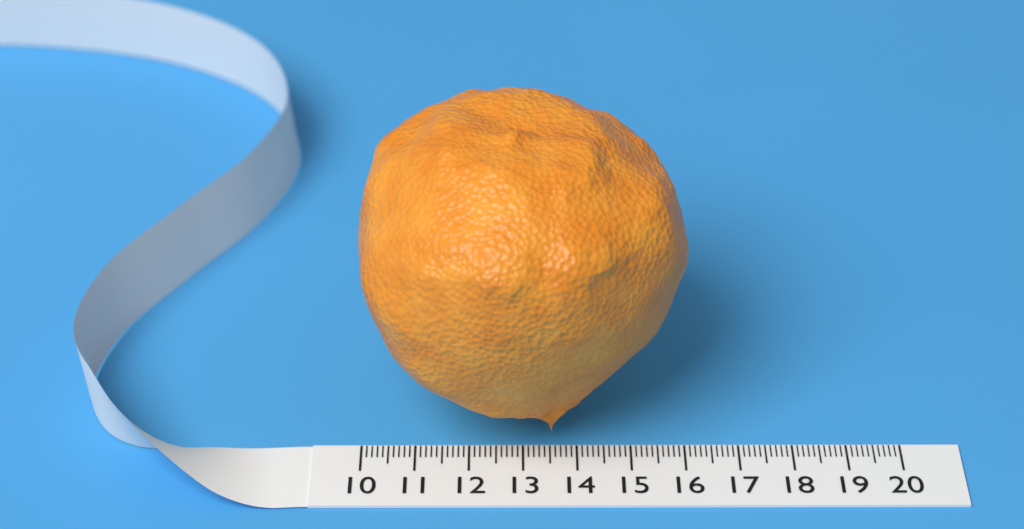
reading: 16.0 (no unit)
